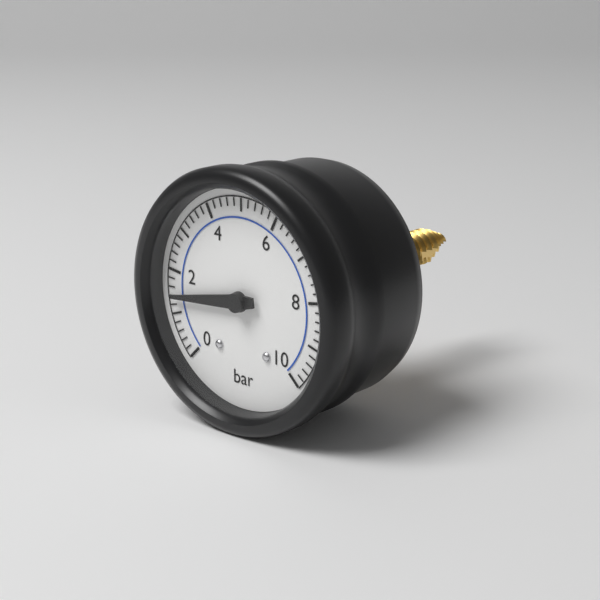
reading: 1.4 bar
